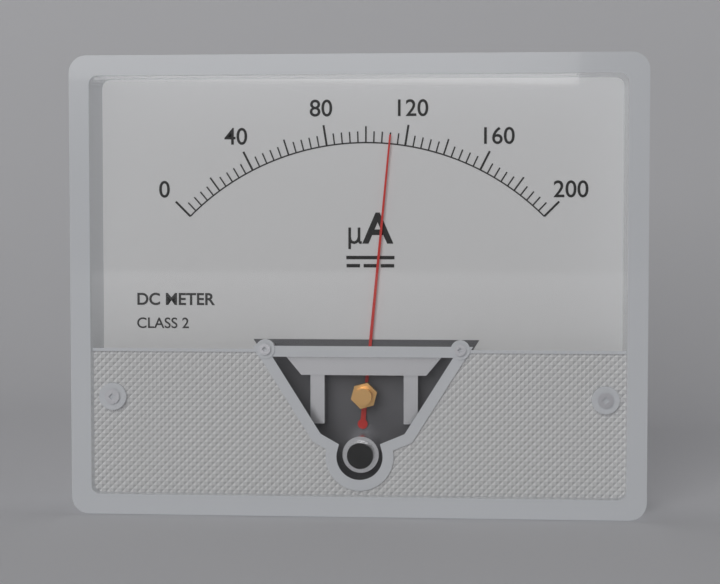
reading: 112 µA
